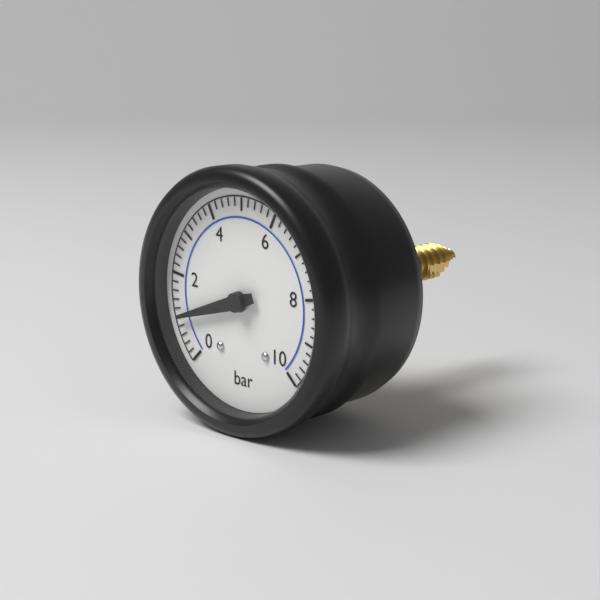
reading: 1.0 bar
